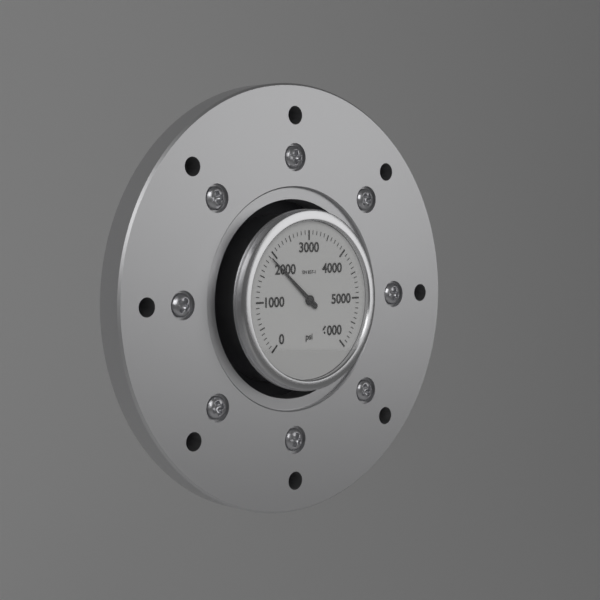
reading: 1900 psi
